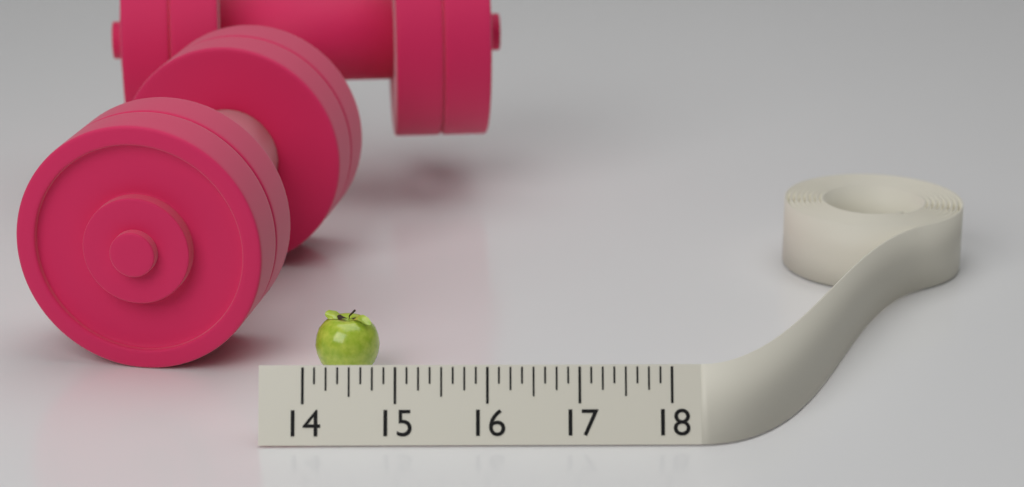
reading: 14.750 (no unit)
